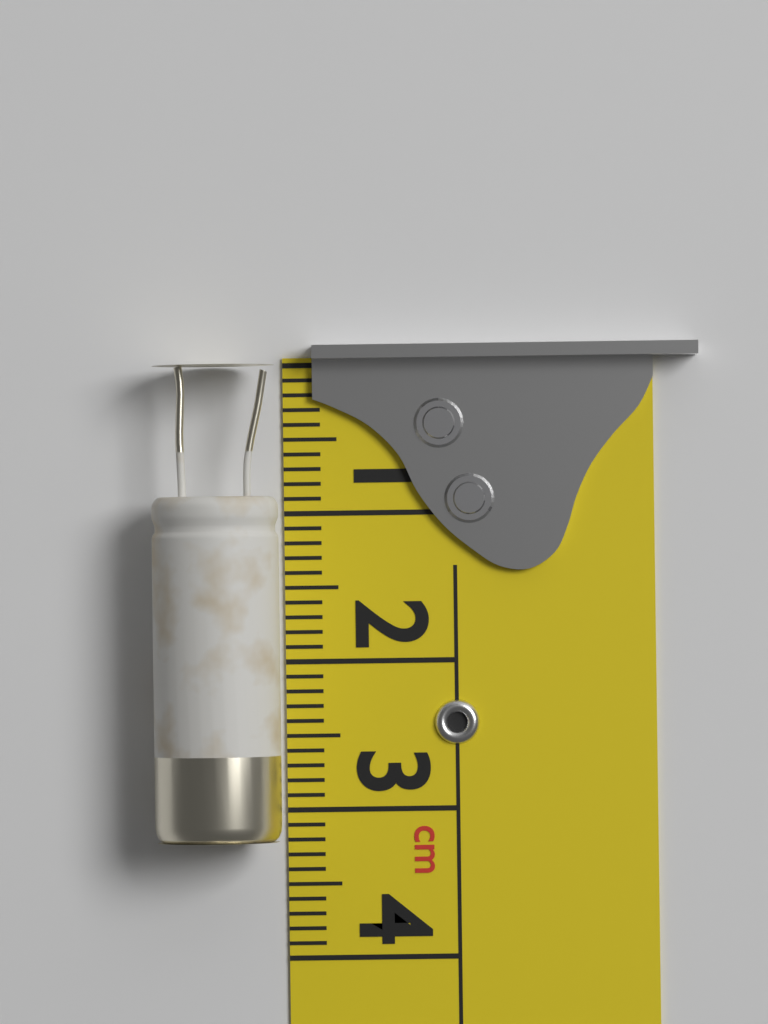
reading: 3.2 cm
